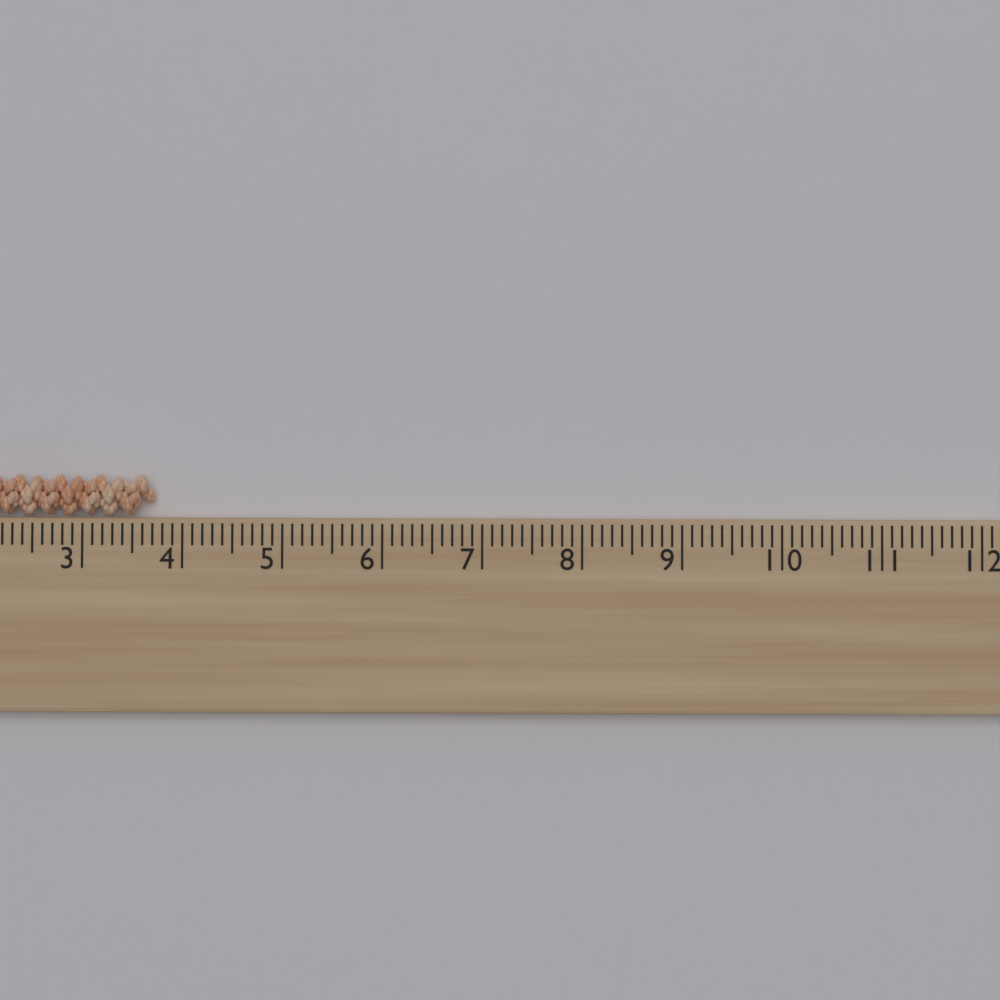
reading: 3.7 cm
